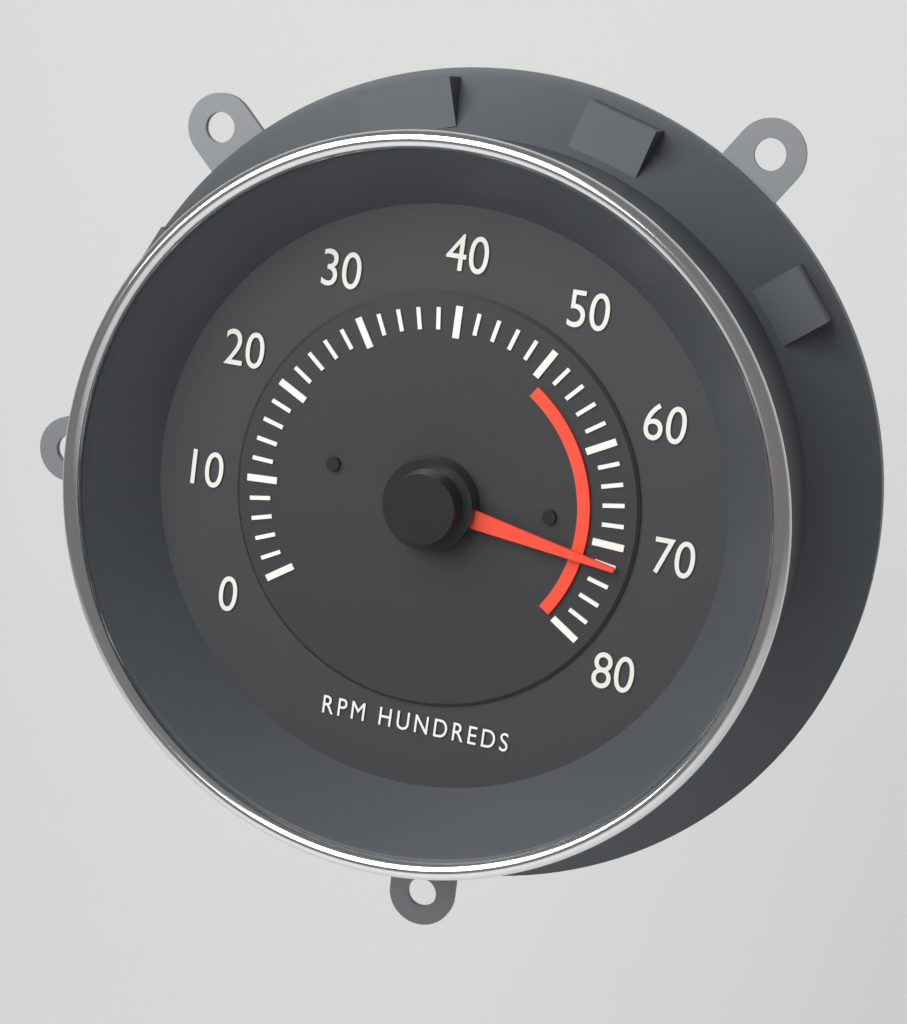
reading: 7200 RPM
